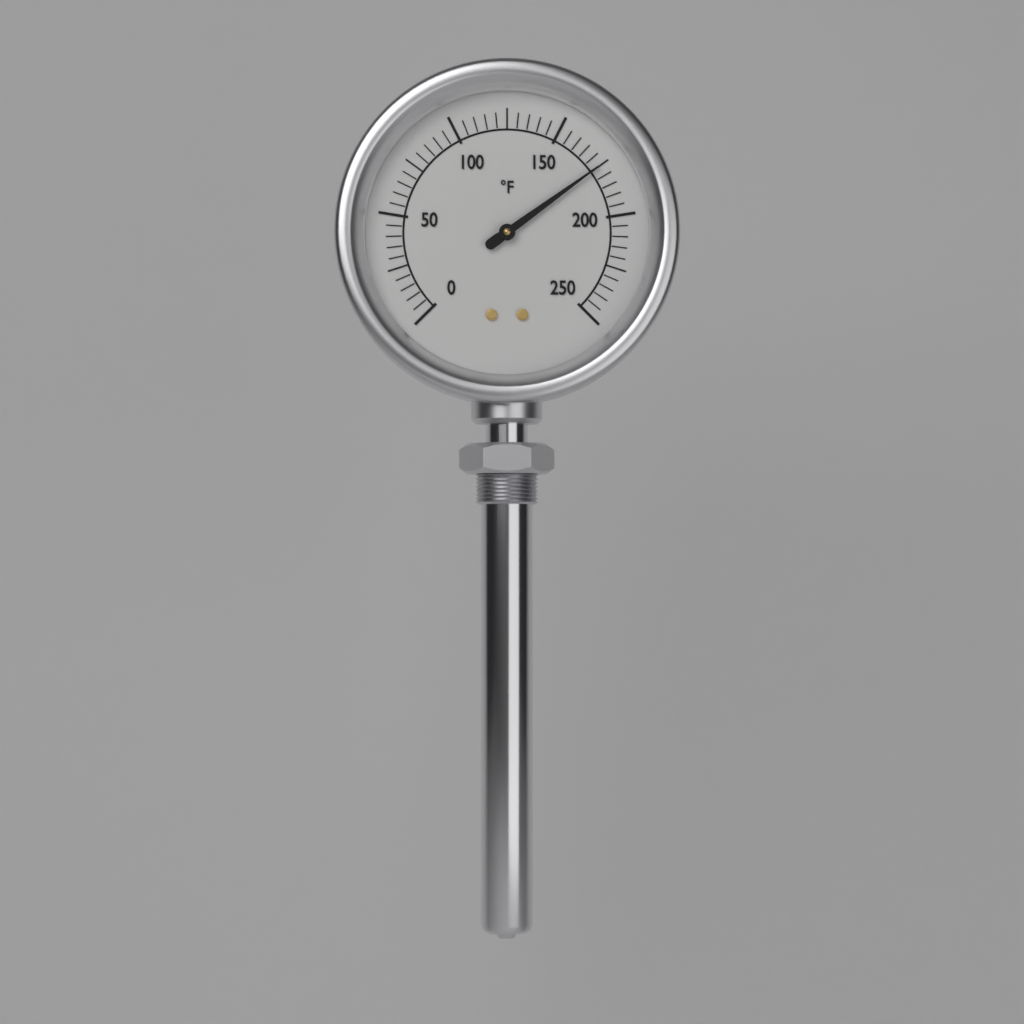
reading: 175 °F
